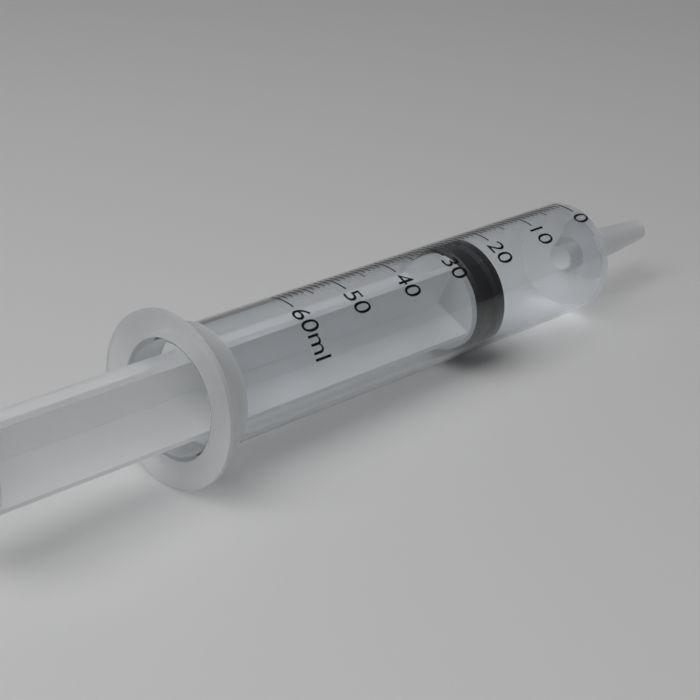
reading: 22 ml
